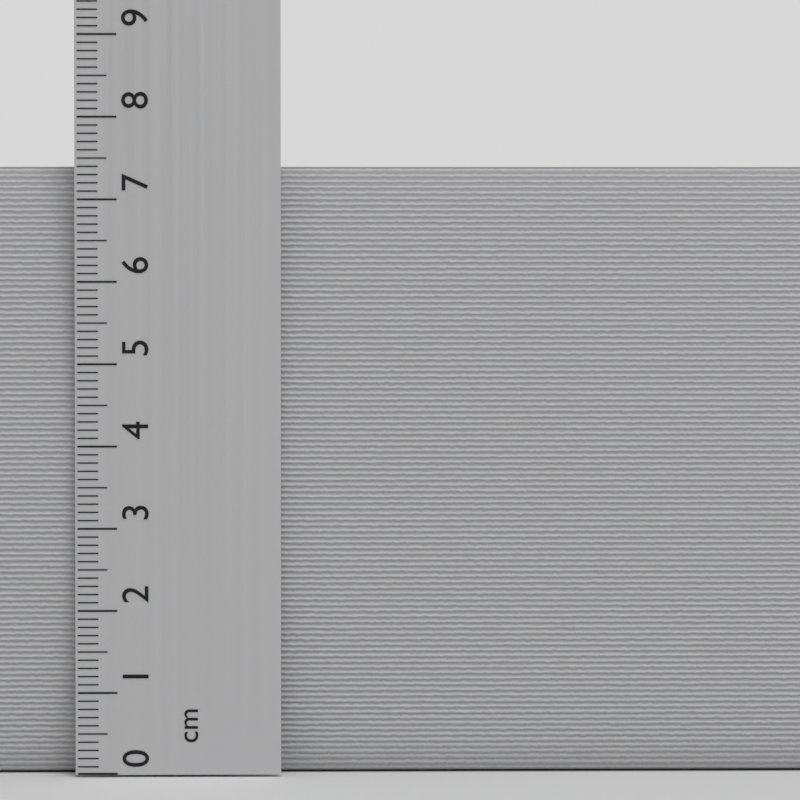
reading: 7.4 cm
